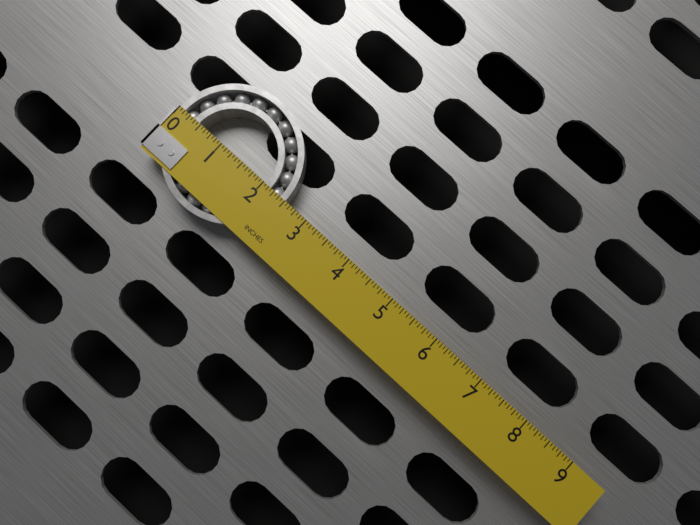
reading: 2.5000 in
